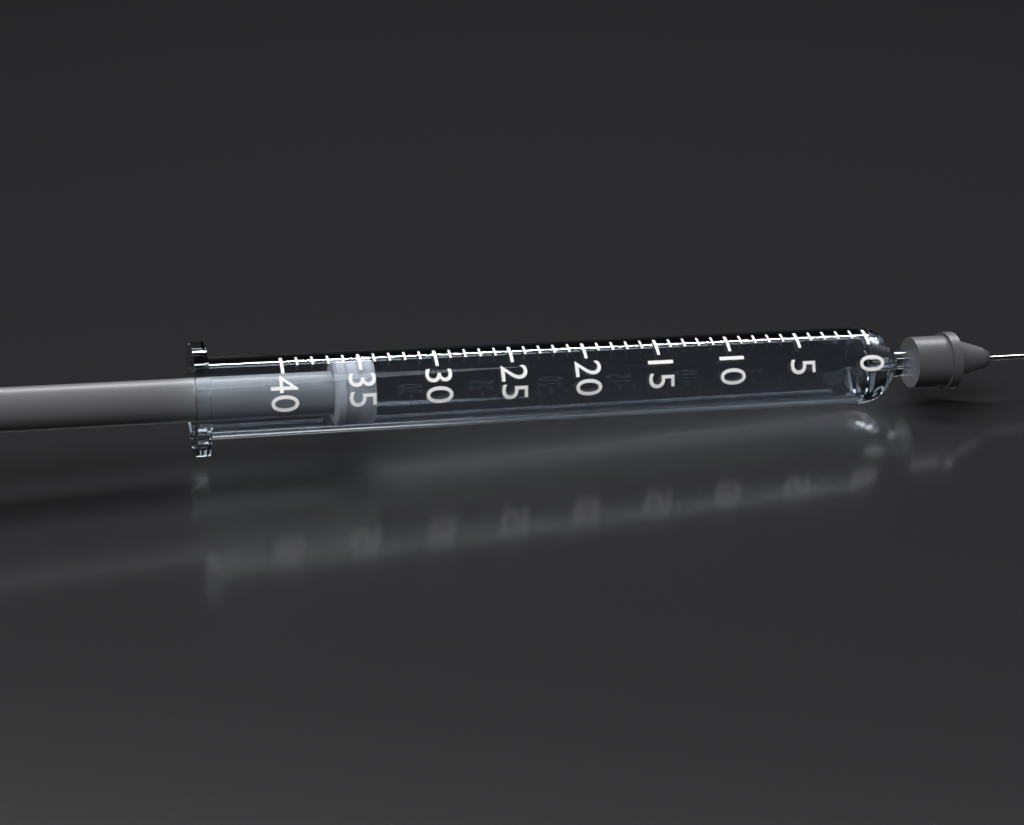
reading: 34 (no unit)
